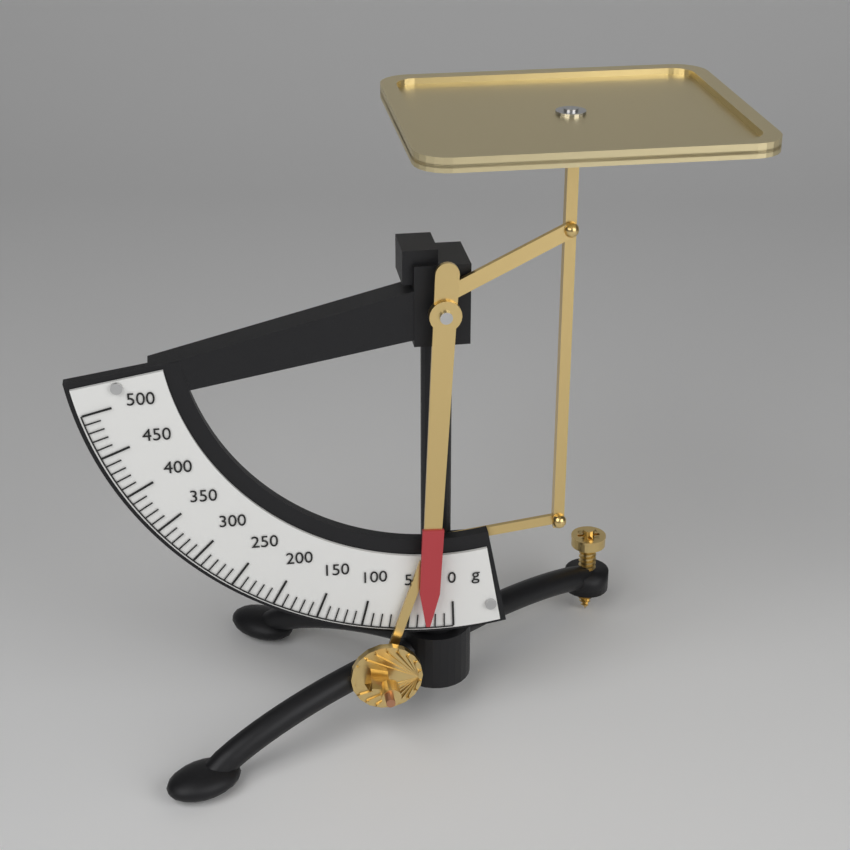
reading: 30 g
